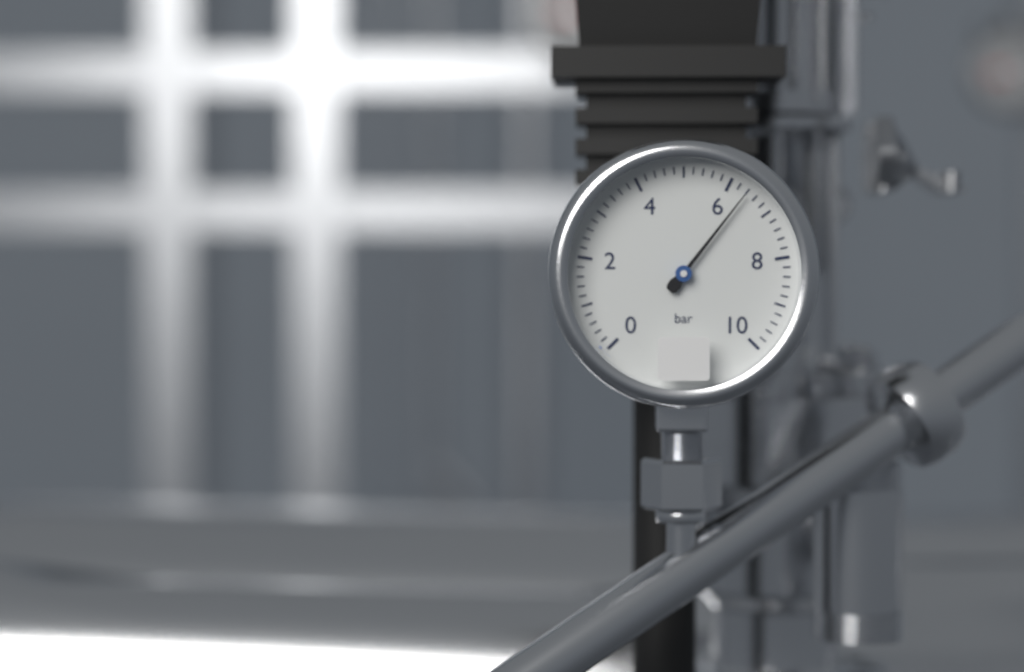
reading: 6.4 bar
